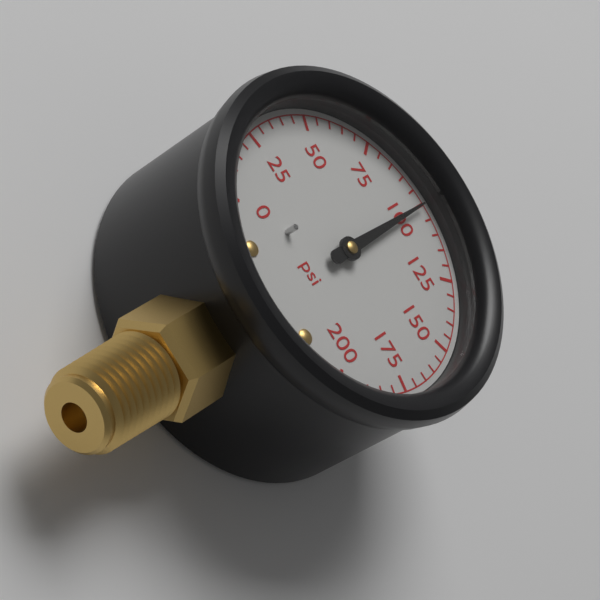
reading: 100 psi
